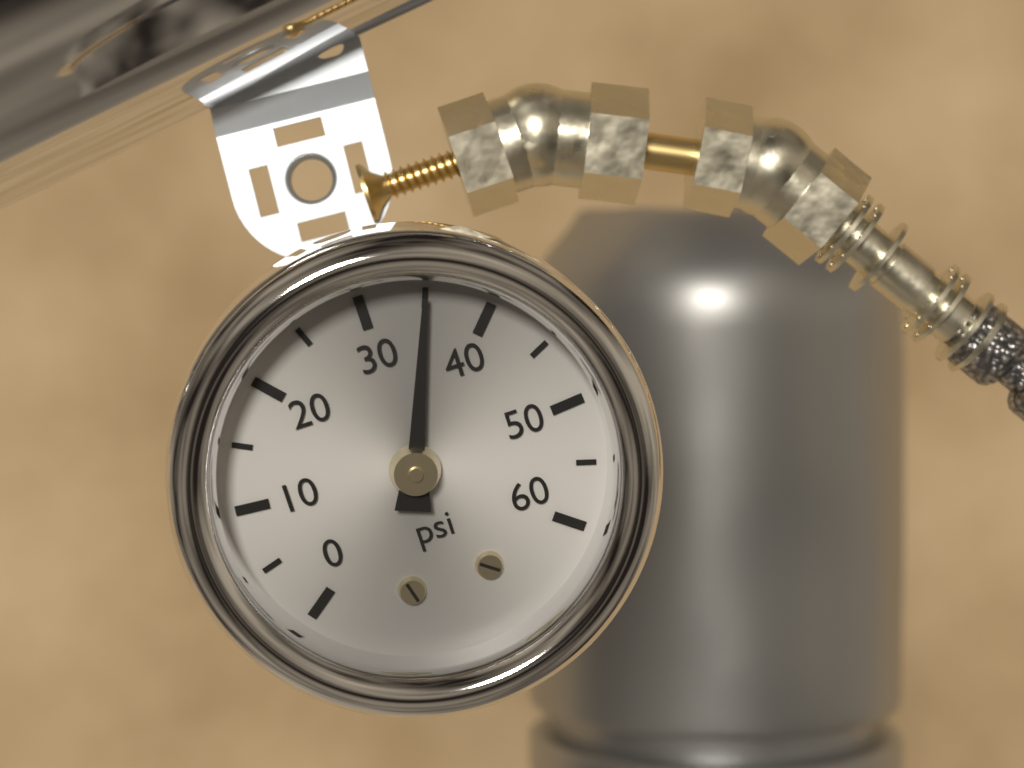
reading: 35 psi
